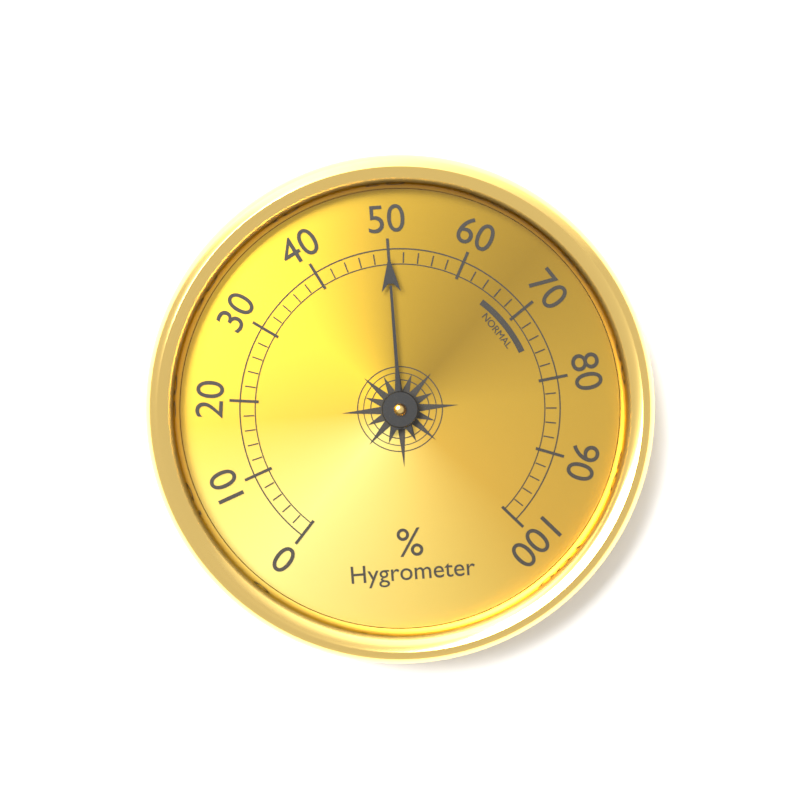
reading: 50 %
